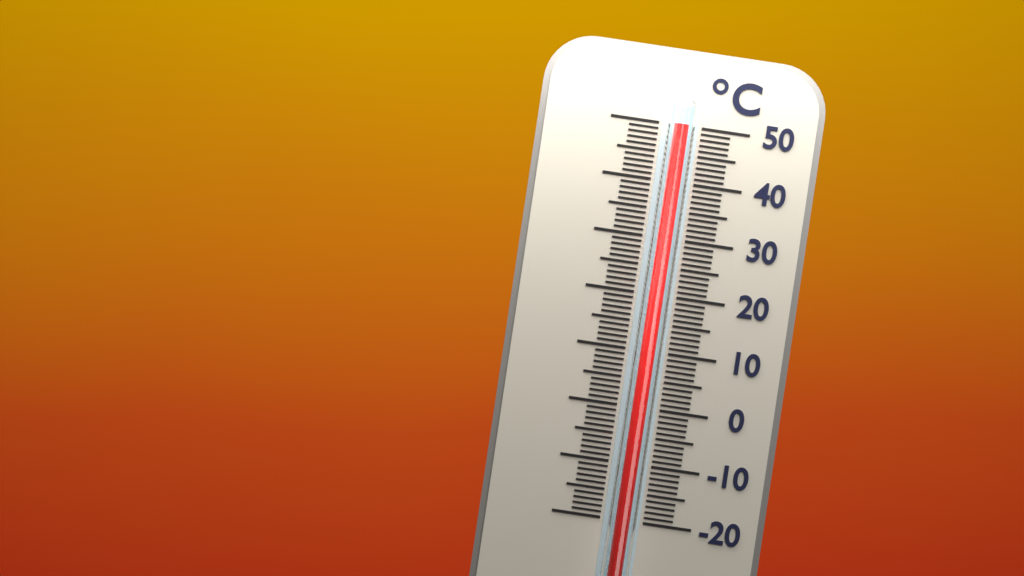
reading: 50 °C
